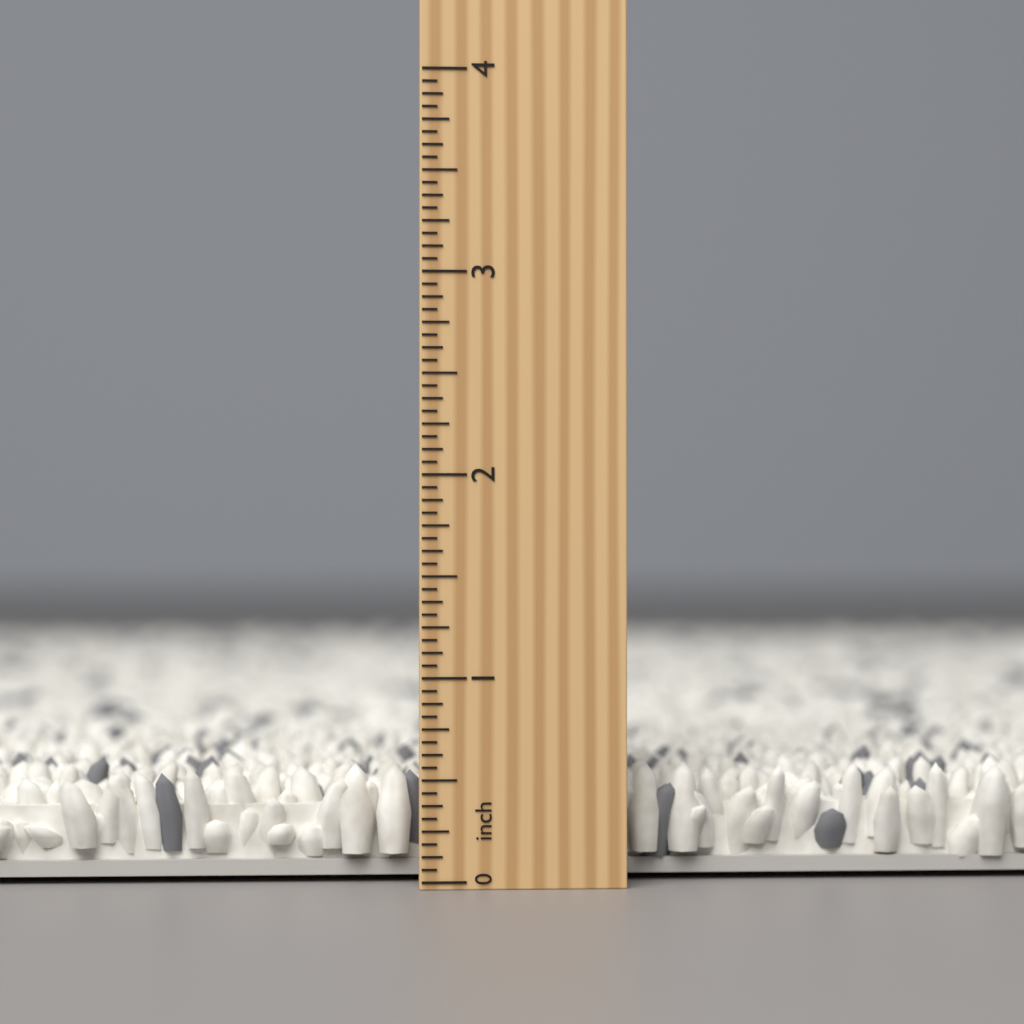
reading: 0.5625 inch
